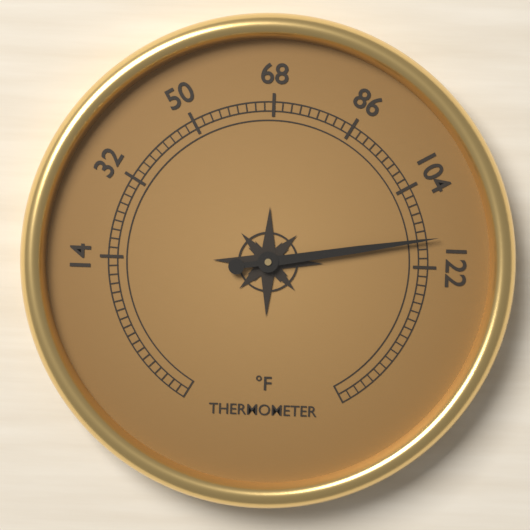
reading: 116 °F
